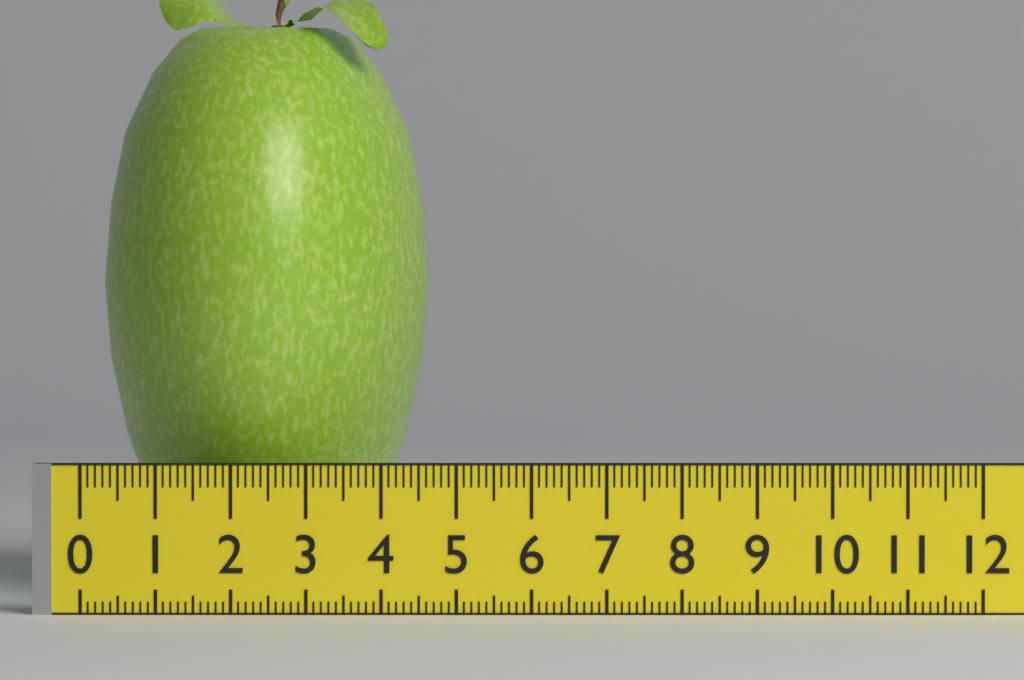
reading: 4.5 (no unit)
